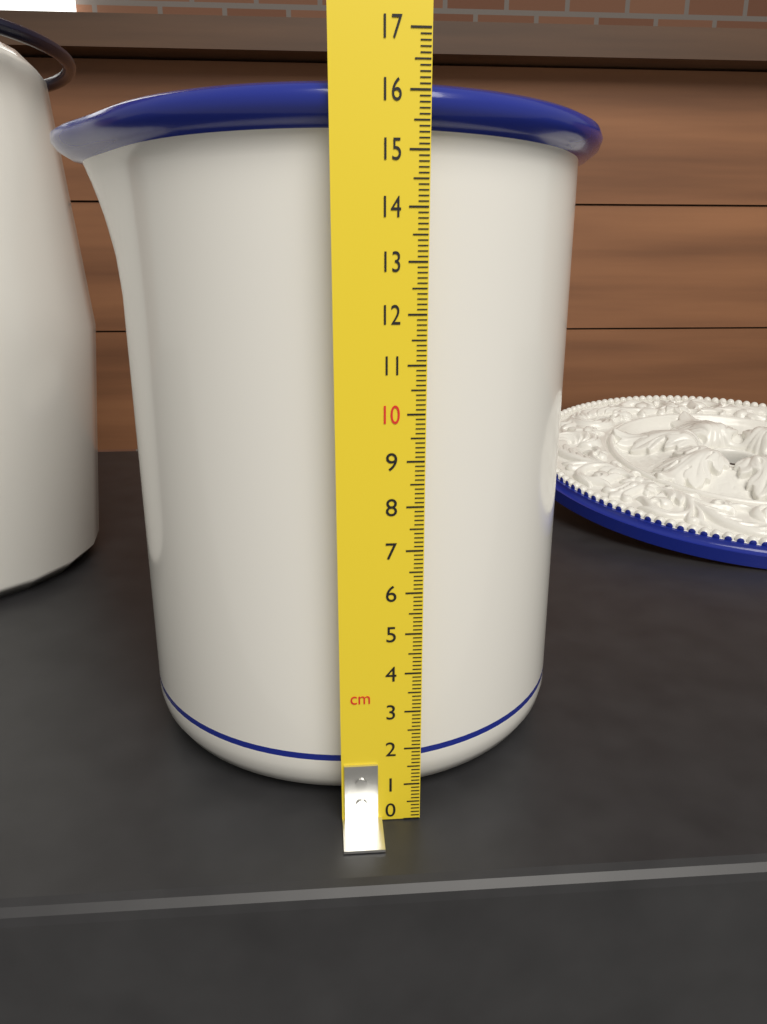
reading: 16.2 cm
